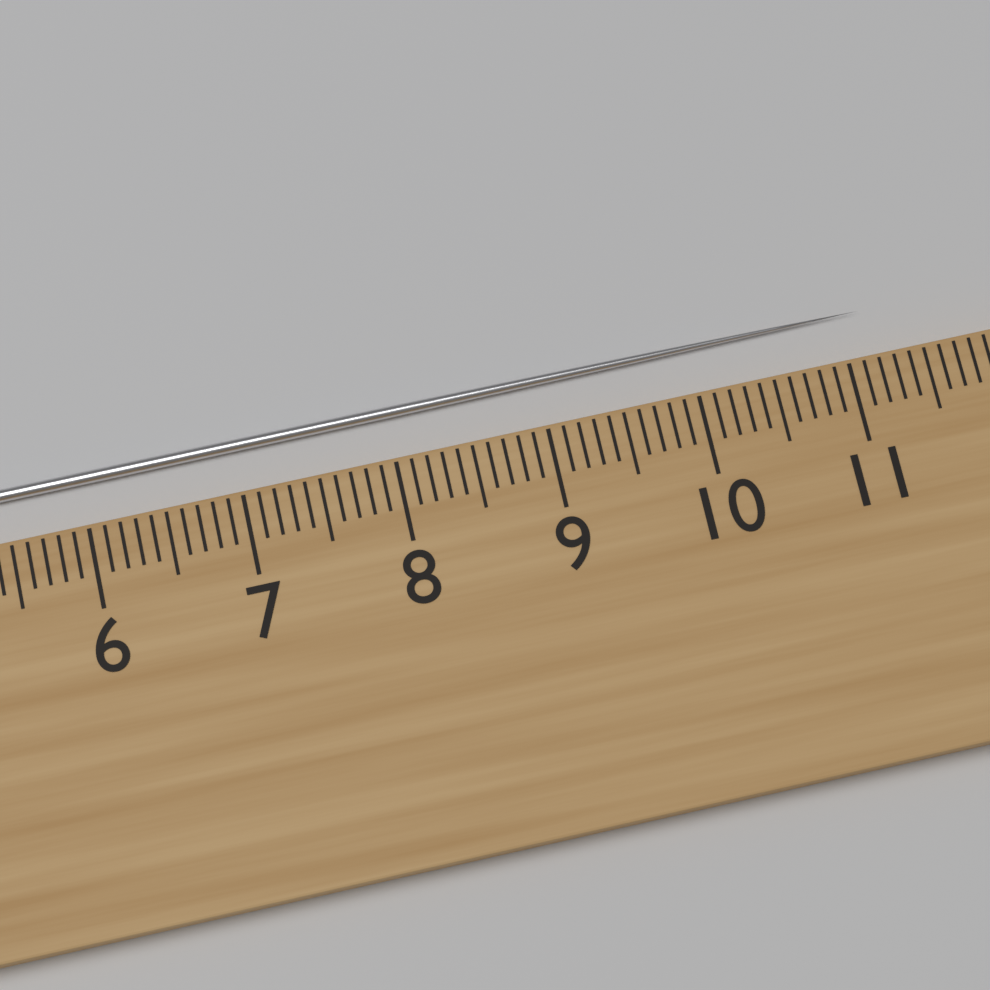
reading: 11.2 cm
